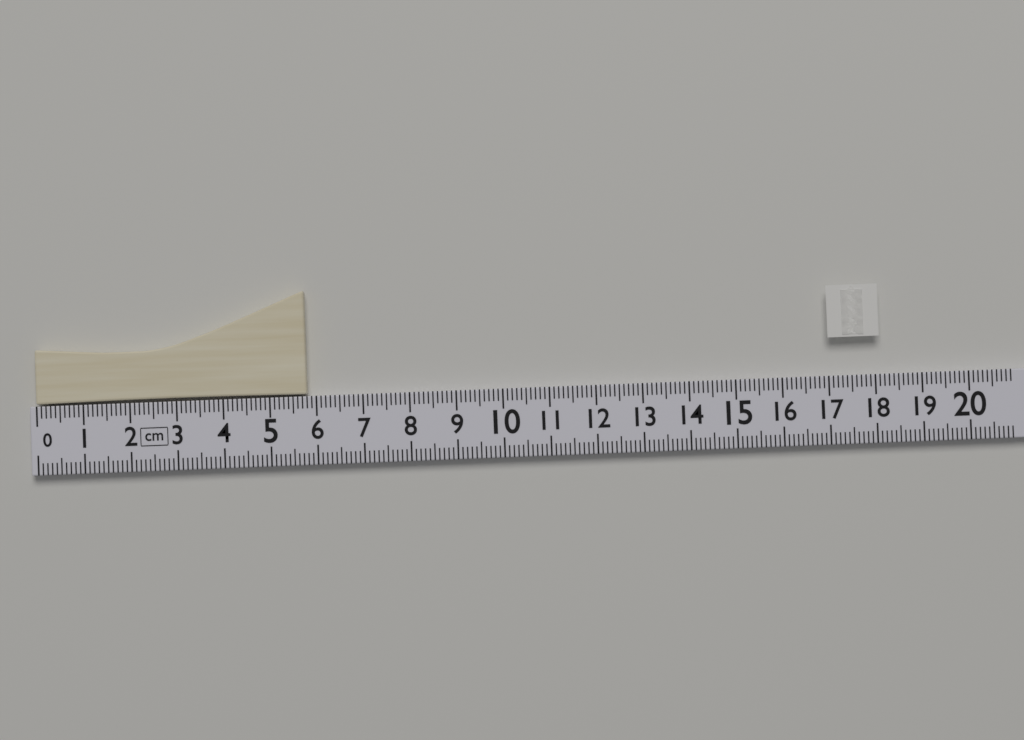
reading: 5.8 cm
